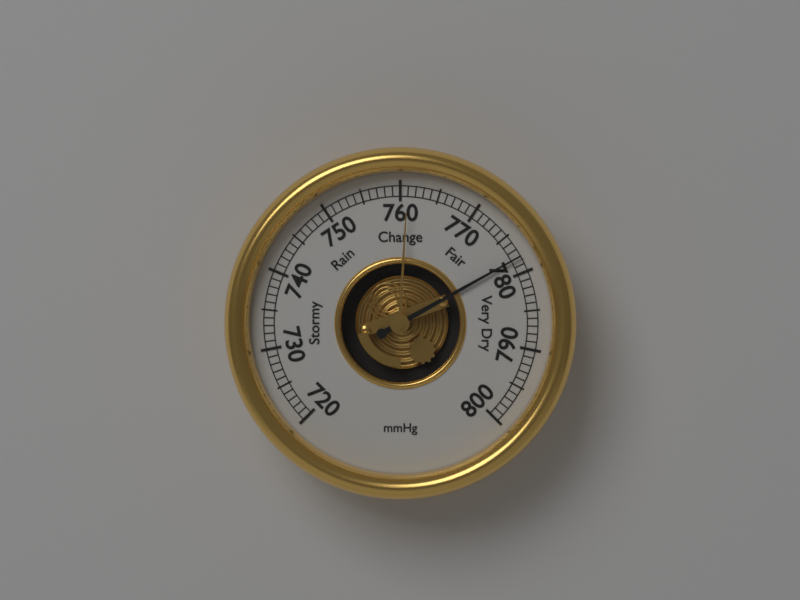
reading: 778 mmHg
